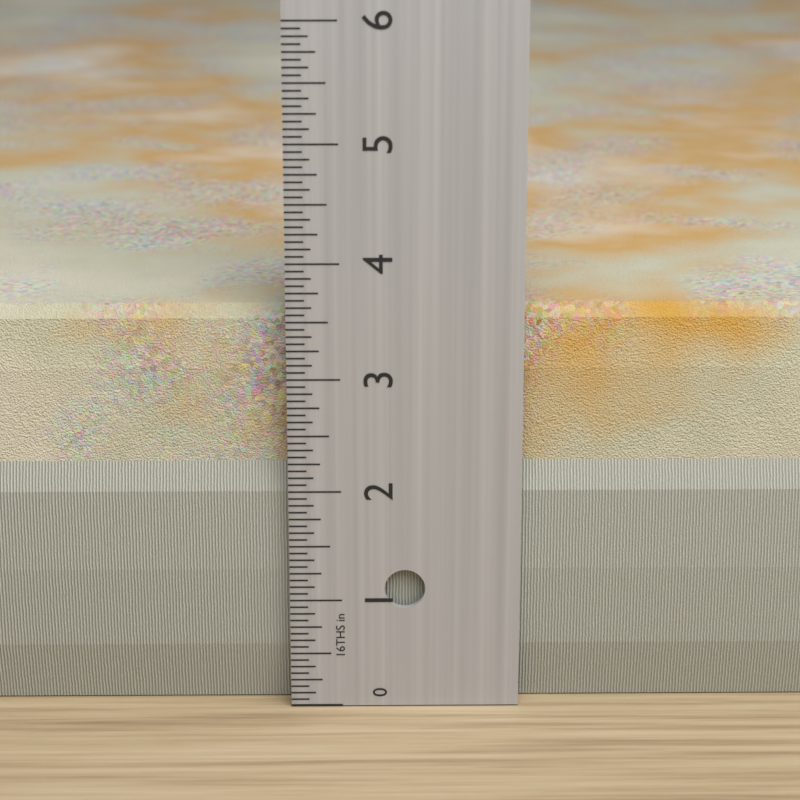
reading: 3.5625 in
